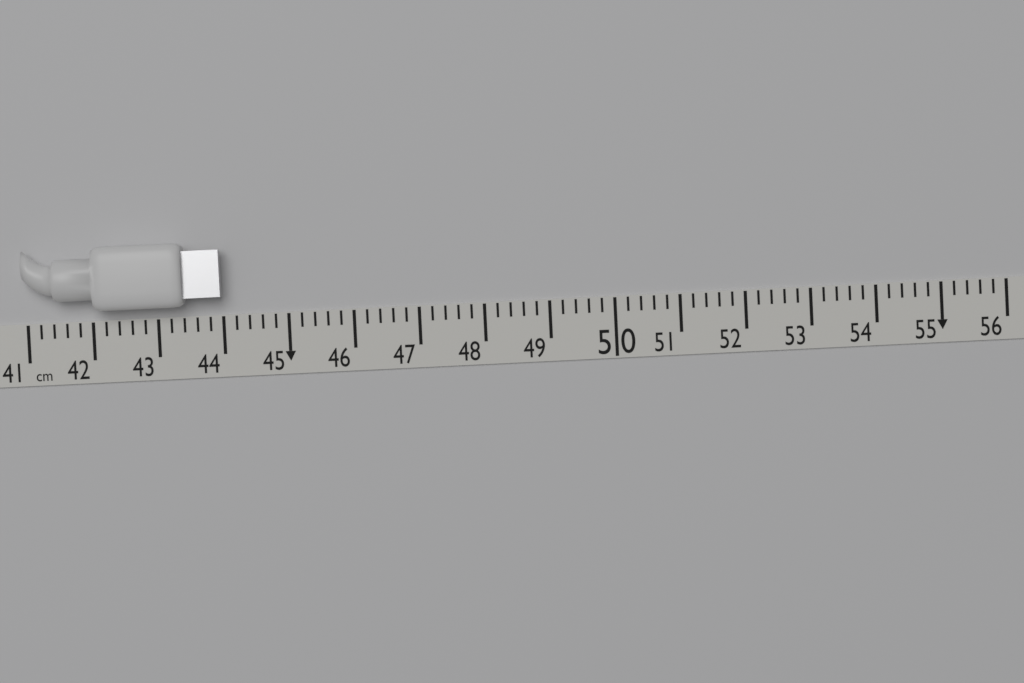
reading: 44.0 cm
